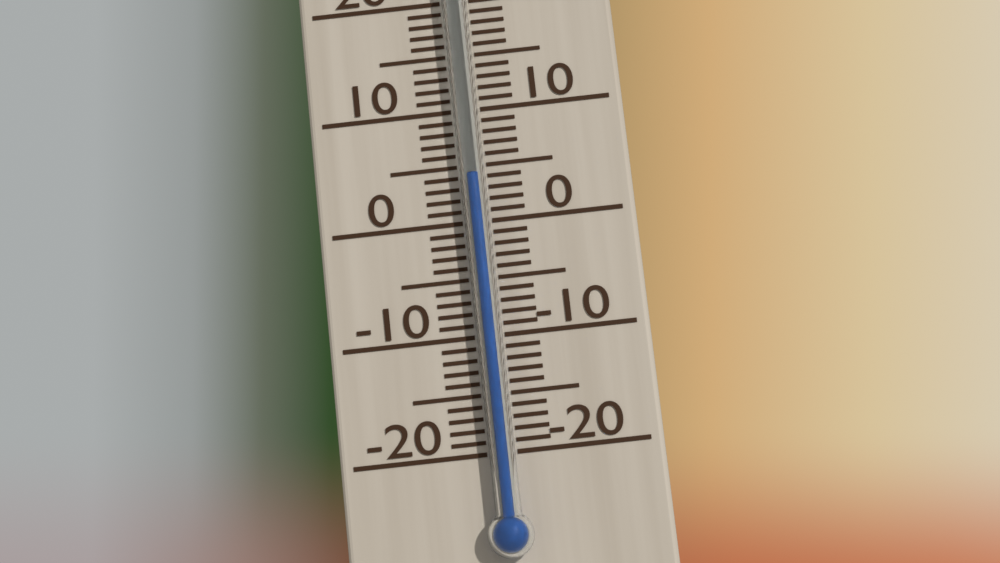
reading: 4 °C
